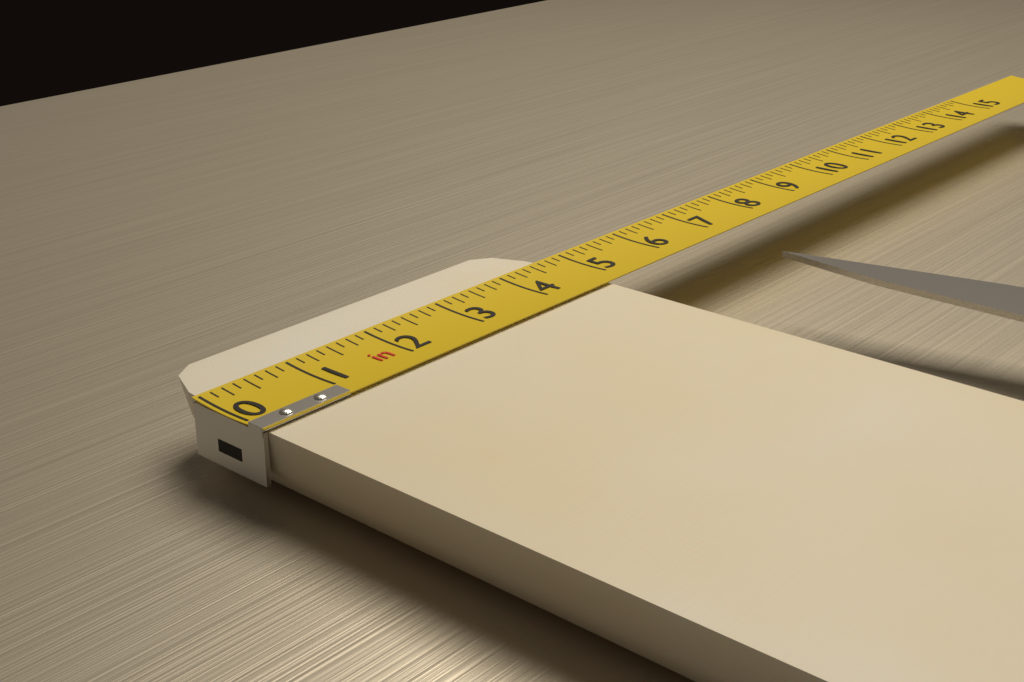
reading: 4.750 in
